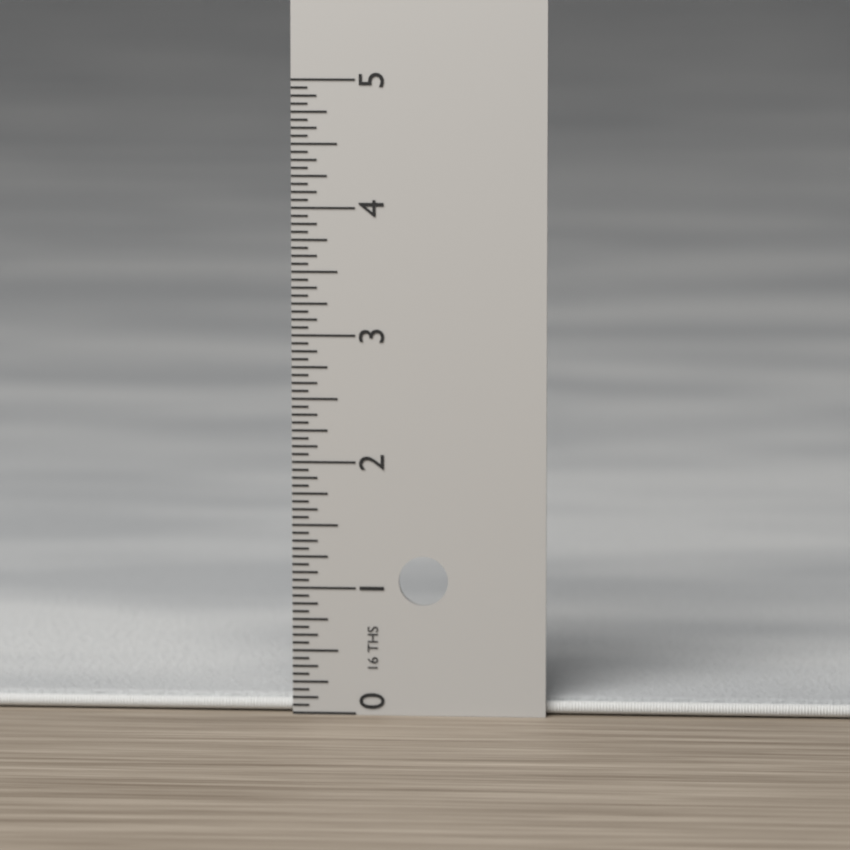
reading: 0.1250 in
